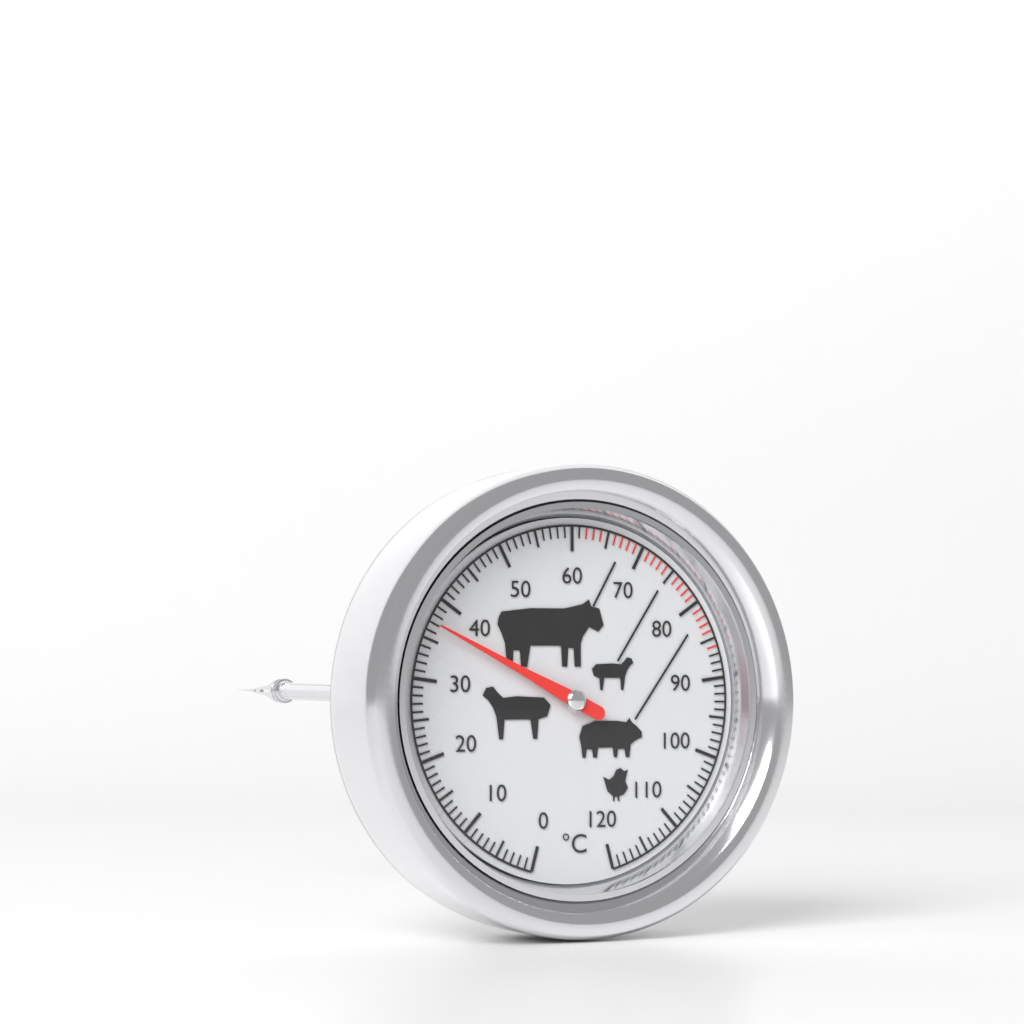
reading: 37 °C
